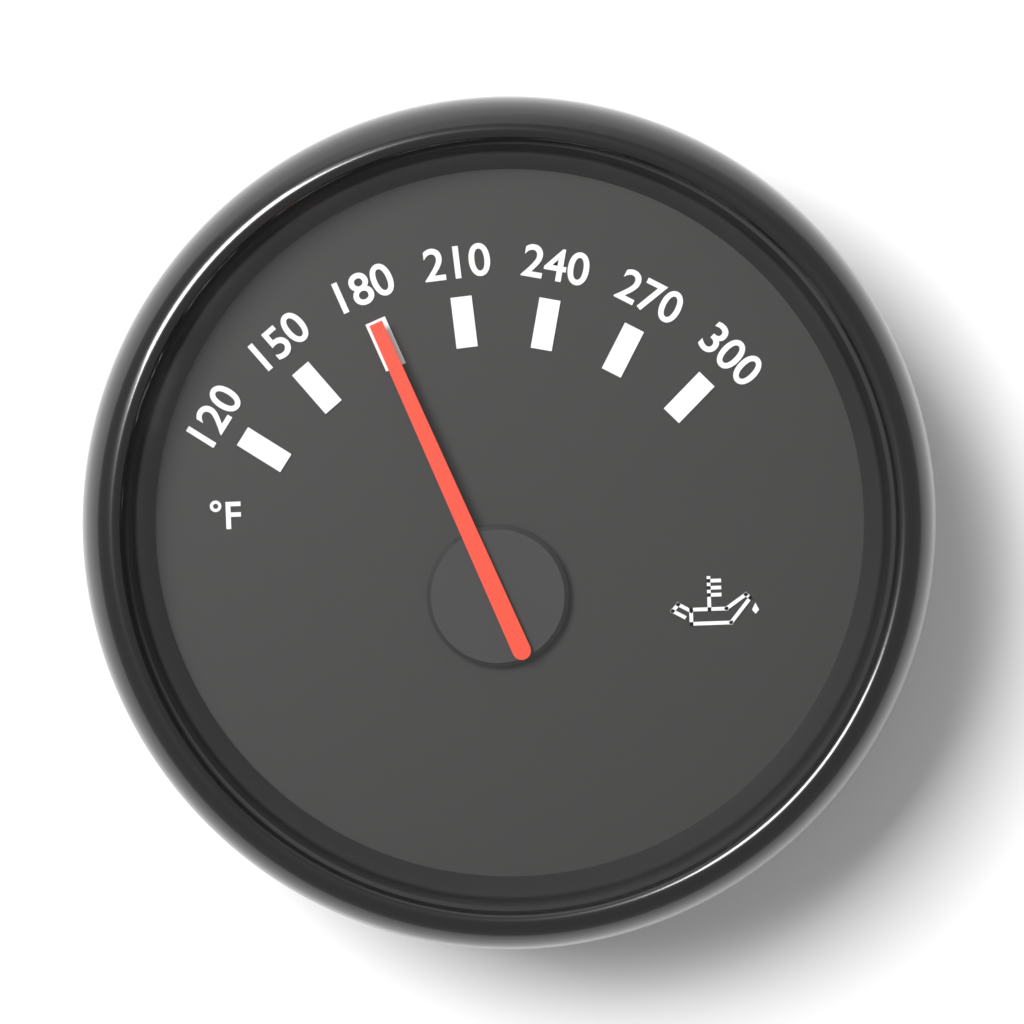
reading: 180 °F
